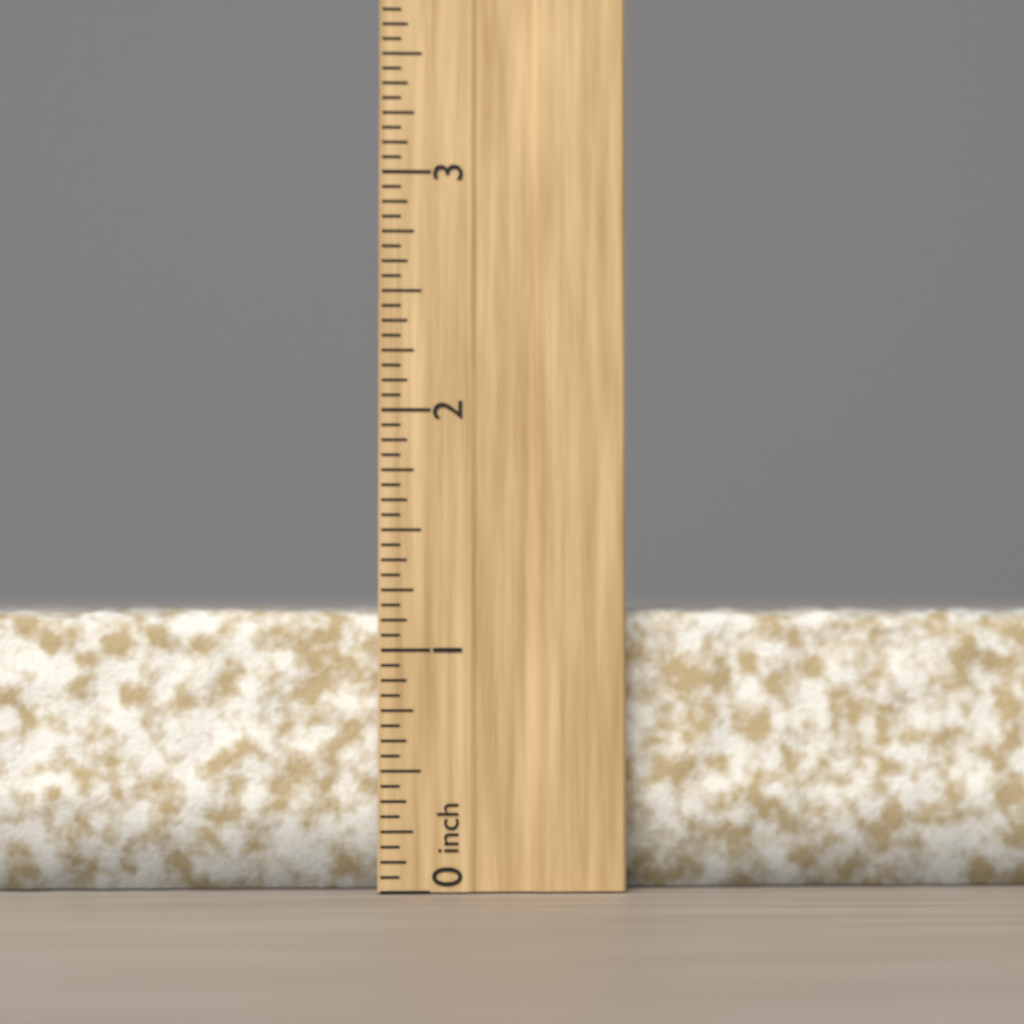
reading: 1.1875 inch
